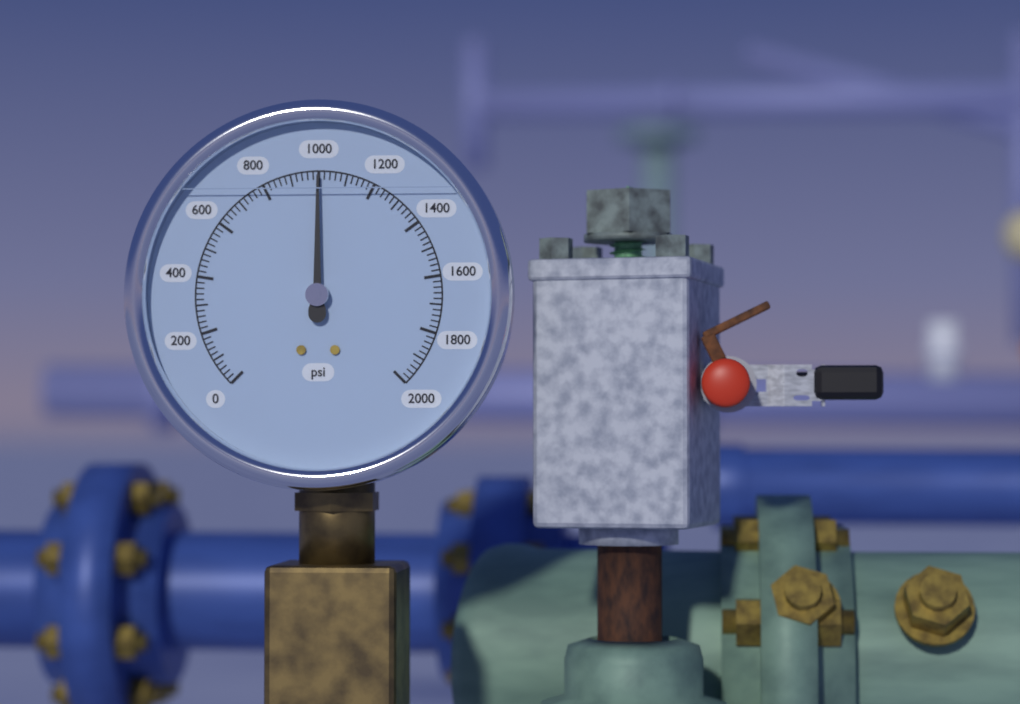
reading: 1000 psi
